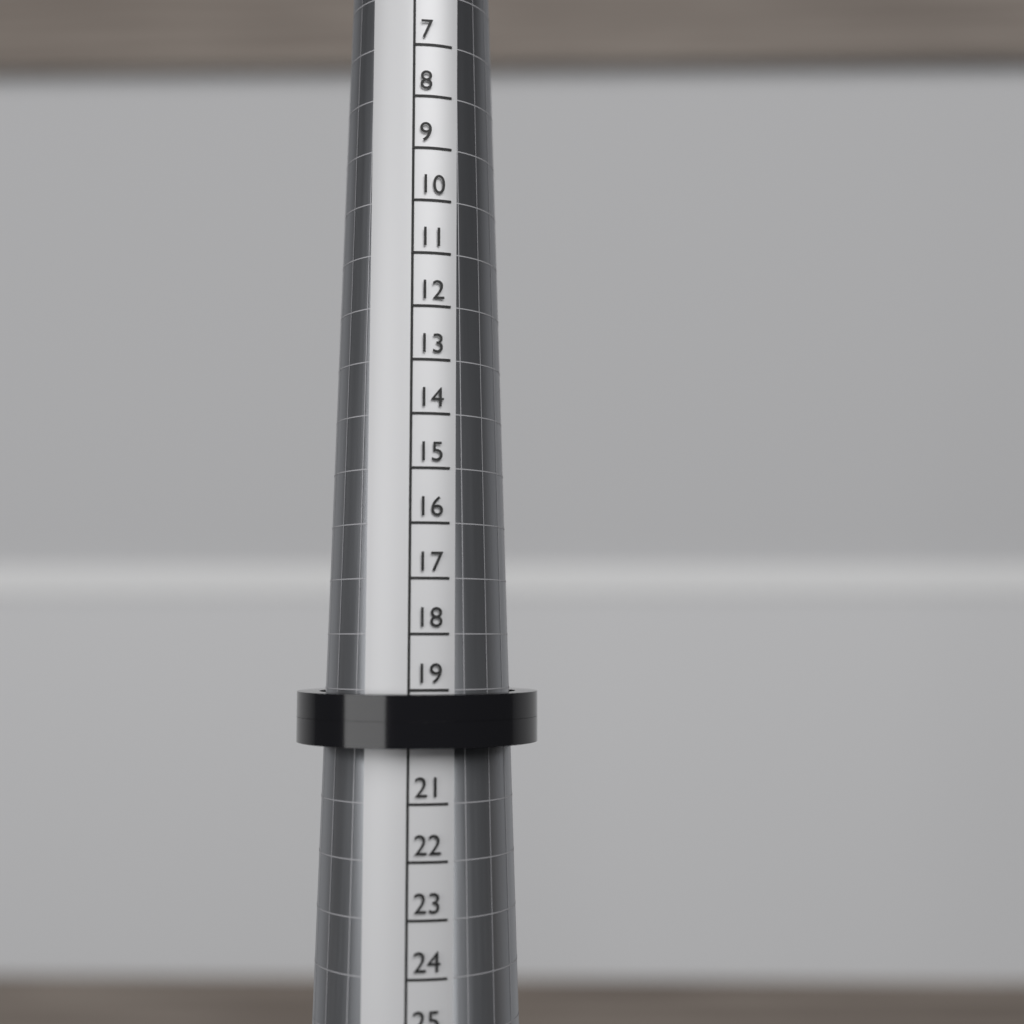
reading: 20 (no unit)
